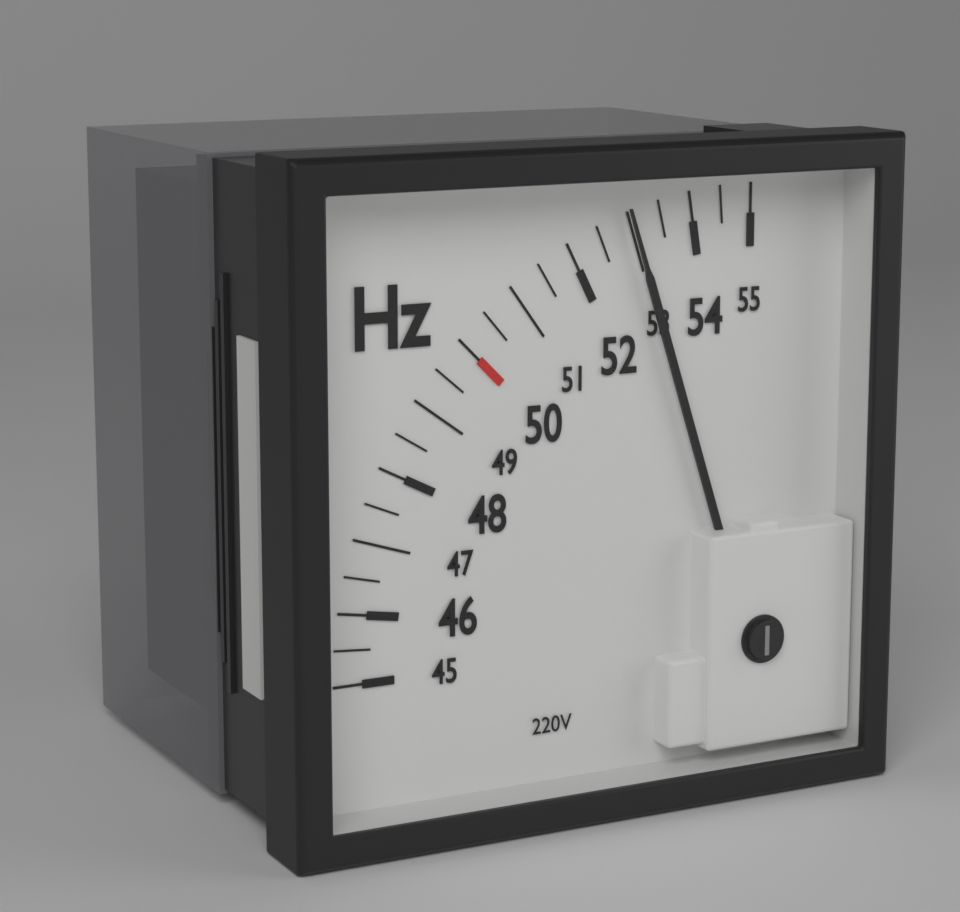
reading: 53.0 Hz
